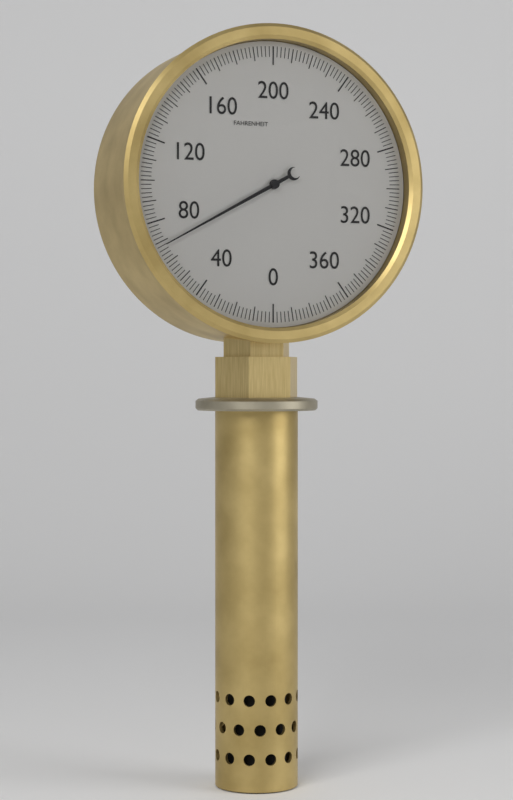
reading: 68 °F
